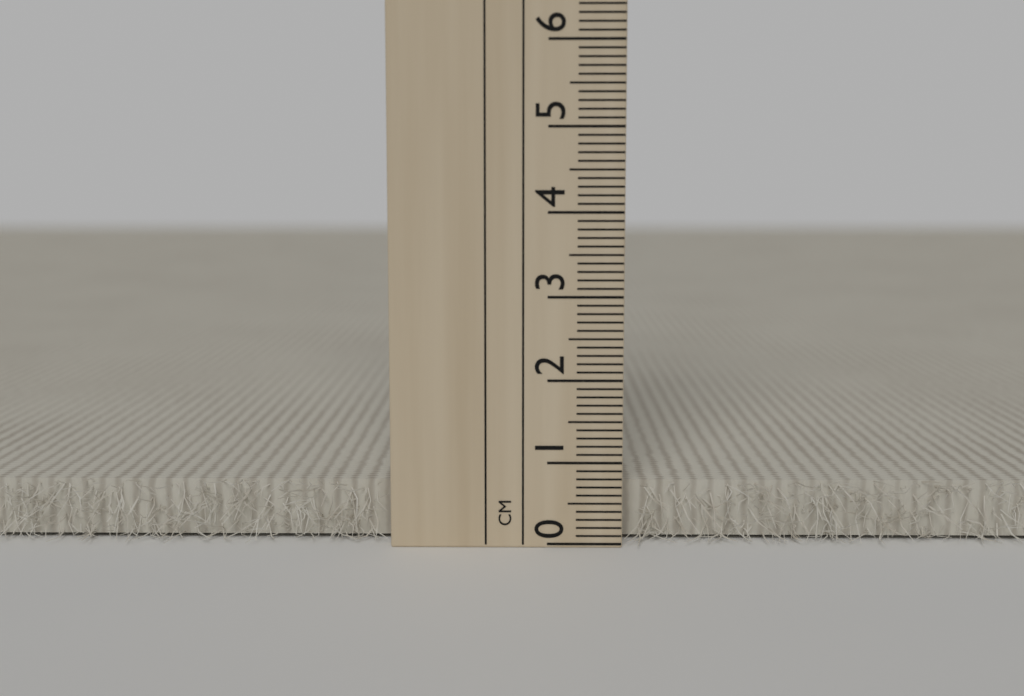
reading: 0.7 cm
